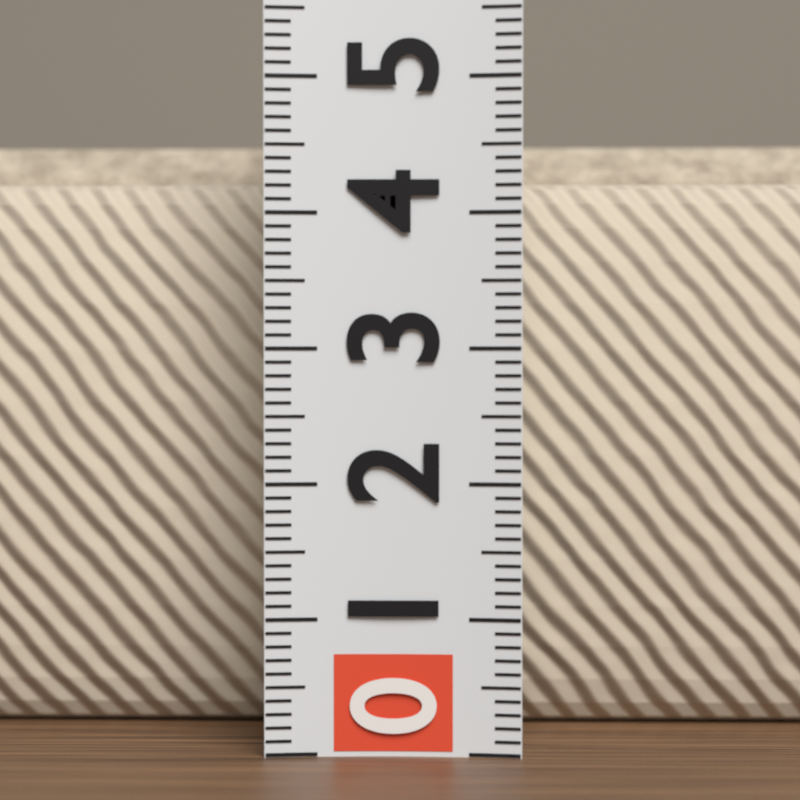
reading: 4.7 (no unit)
